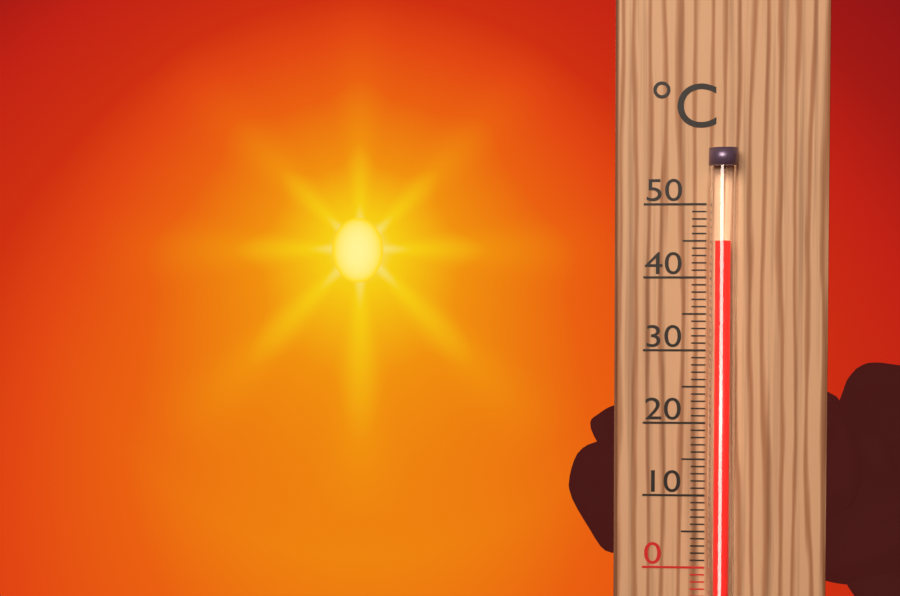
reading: 45 °C
